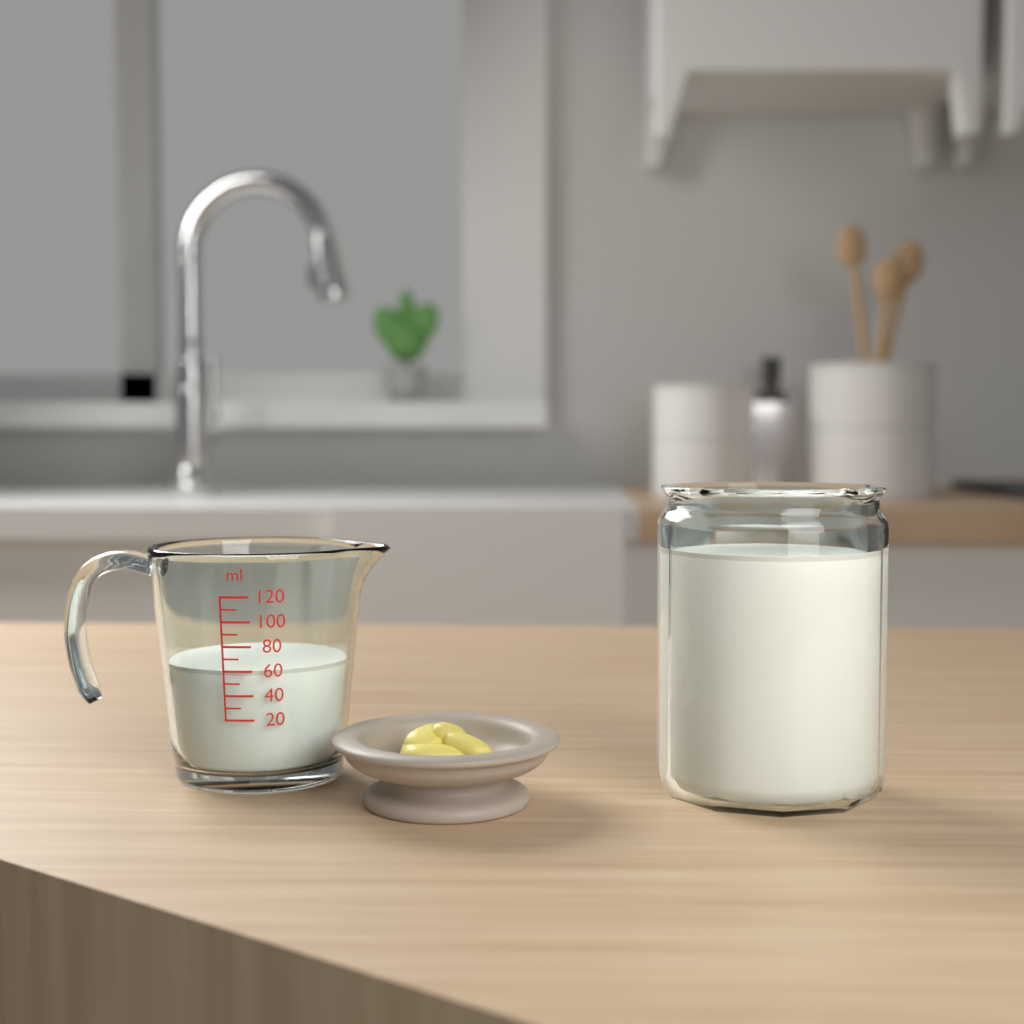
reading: 60 ml
